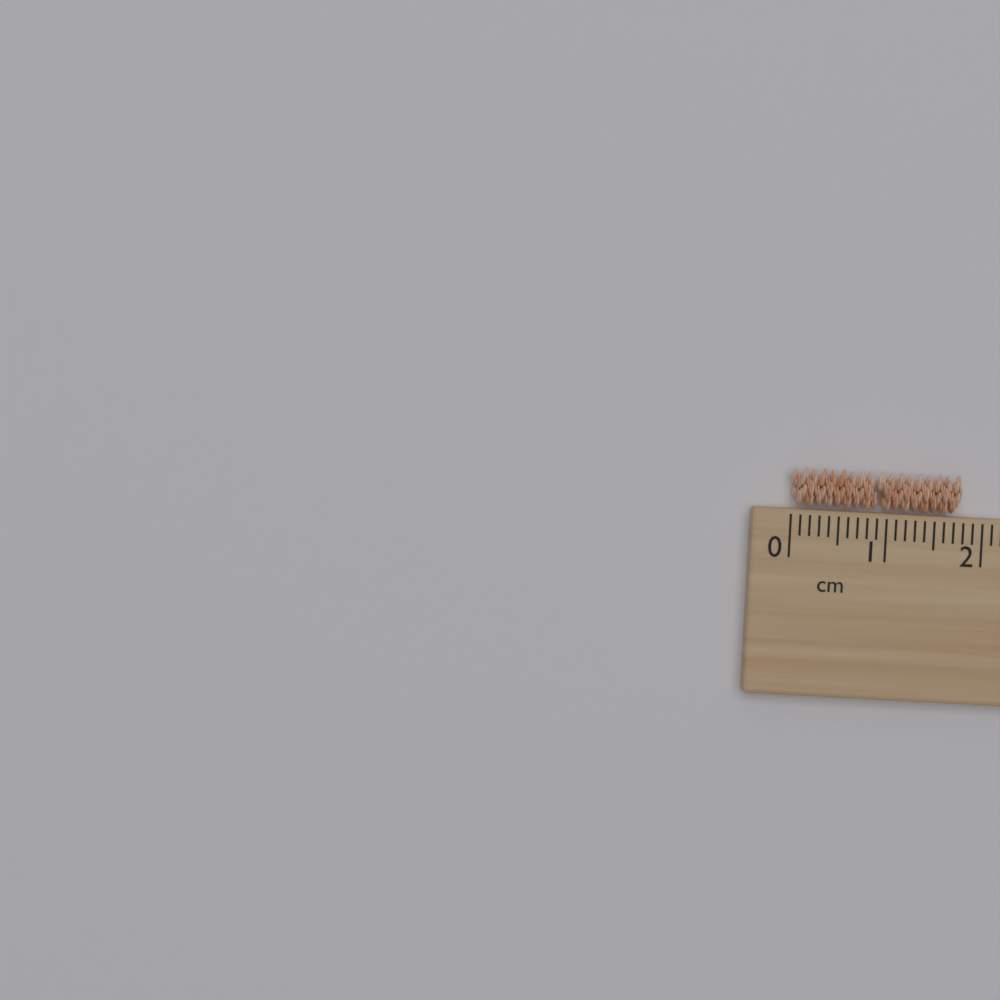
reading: 1.8 cm
